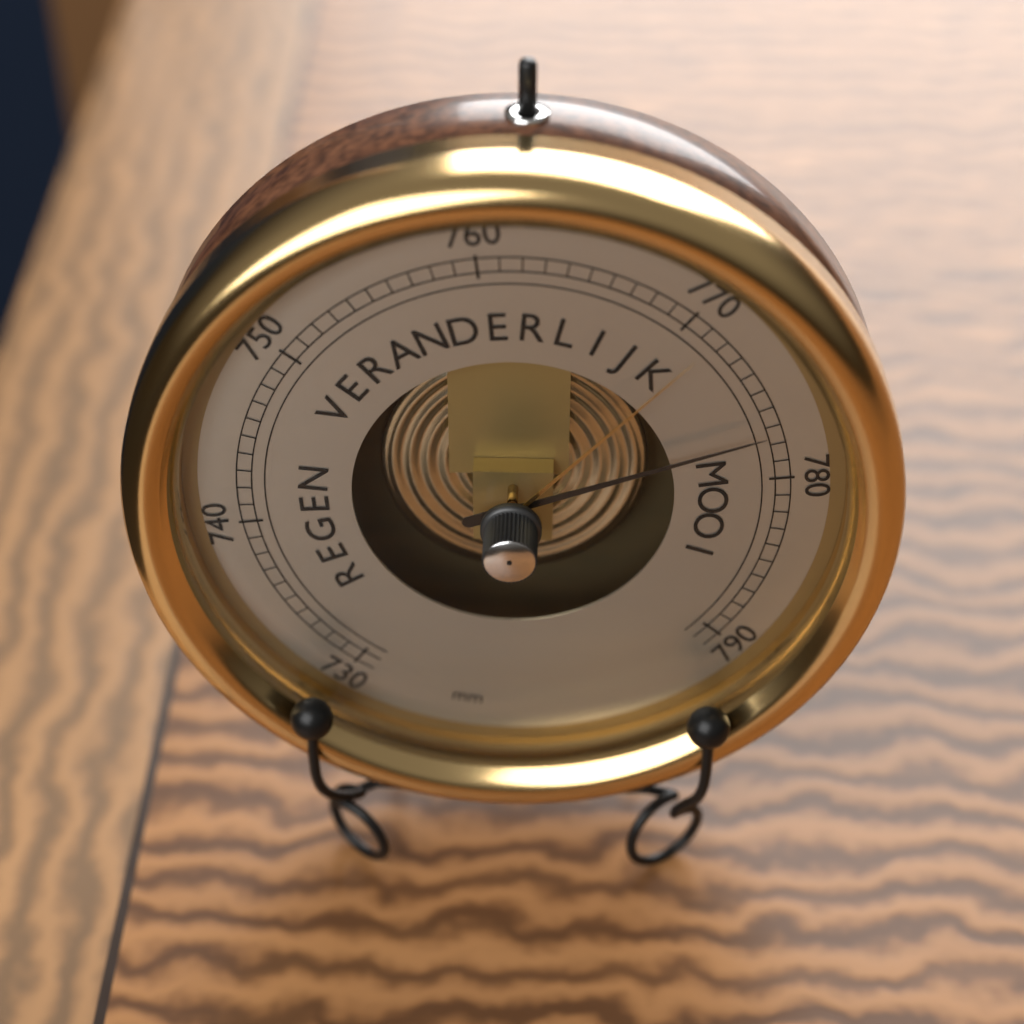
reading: 777 mm
